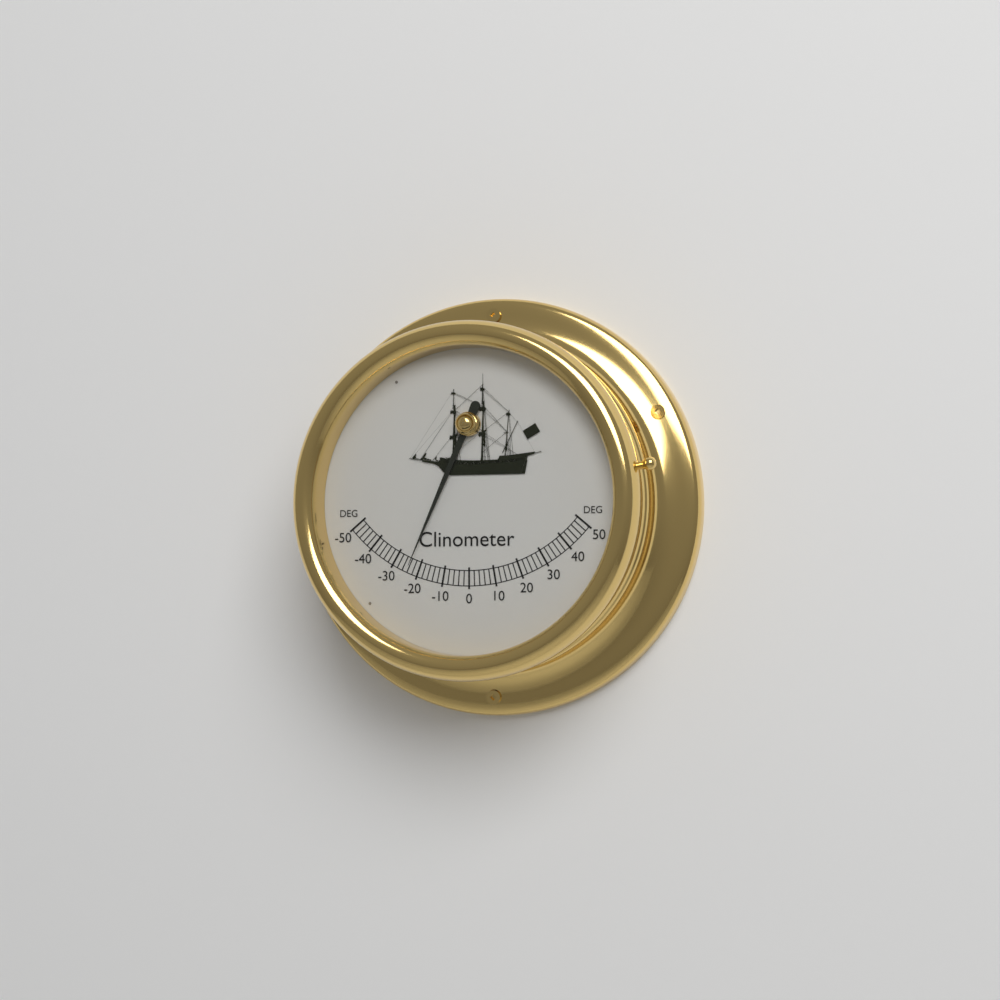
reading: -24 deg
